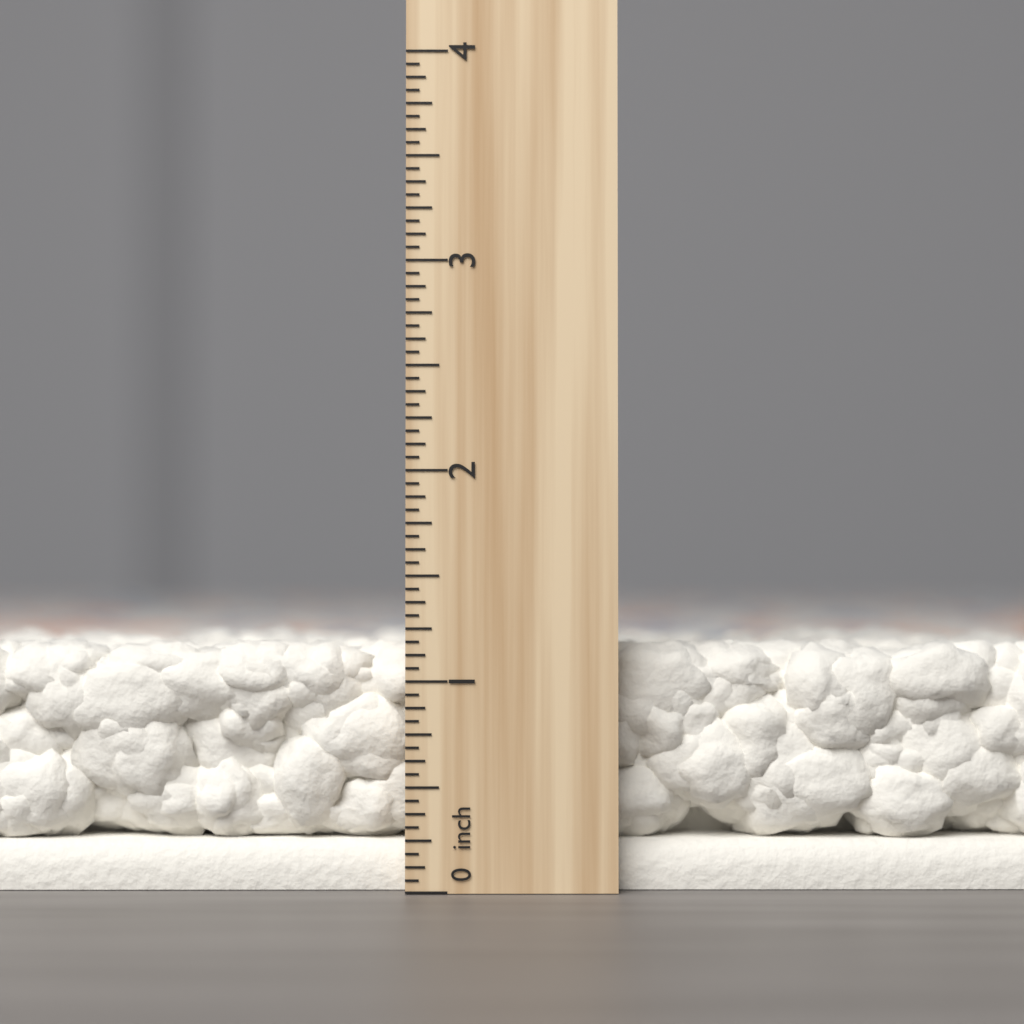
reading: 1.1875 inch
